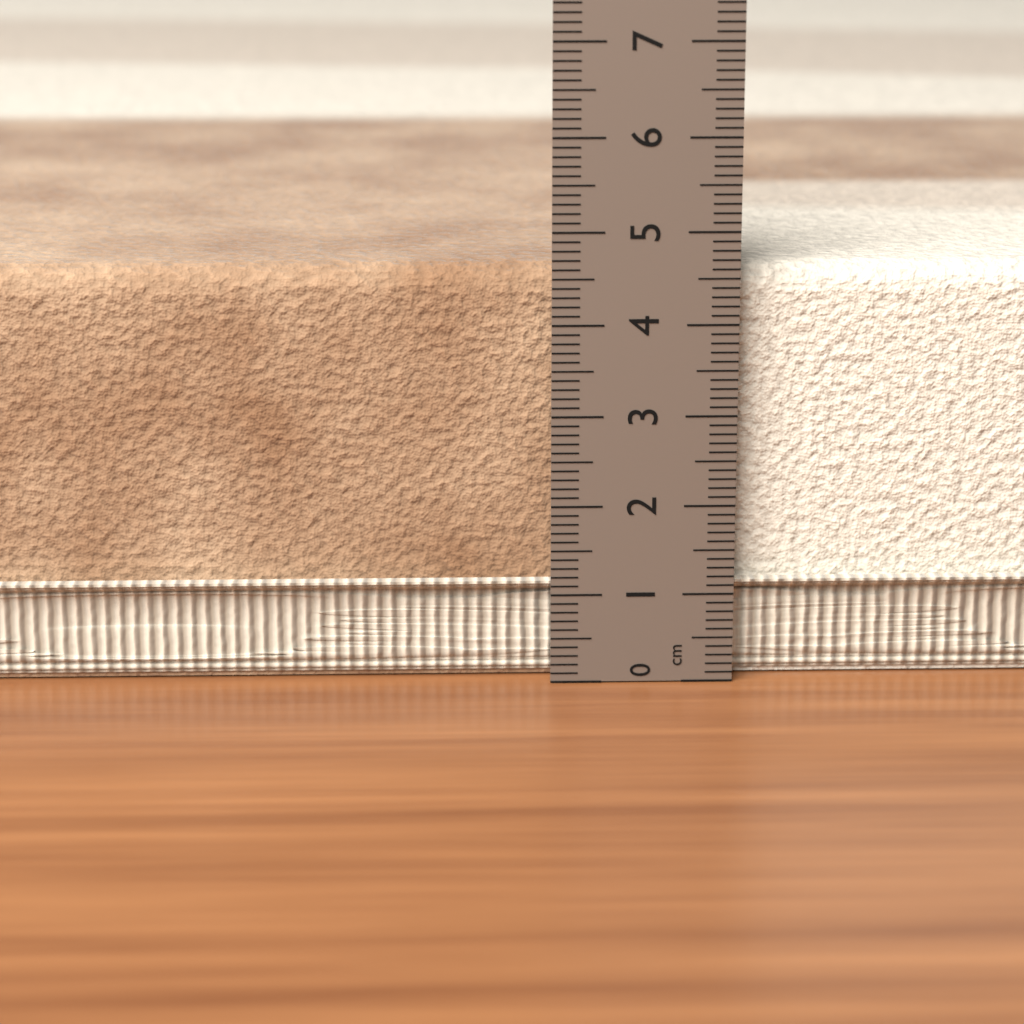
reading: 4.6 cm
